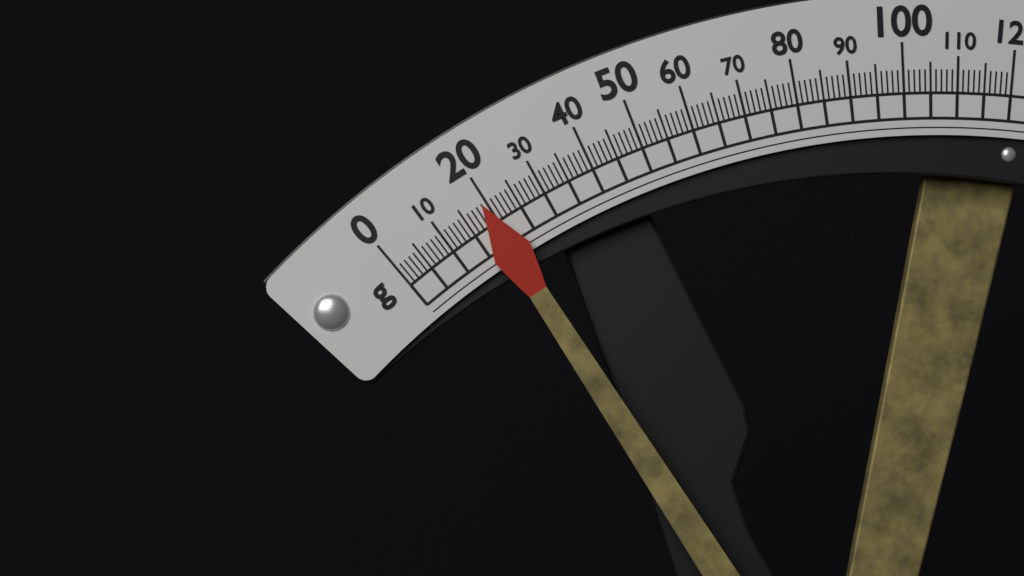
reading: 19 g
